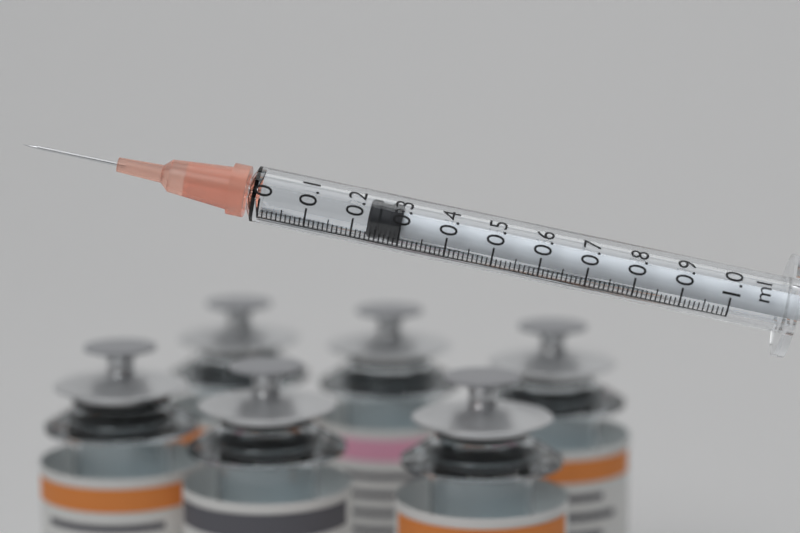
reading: 0.23 ml
